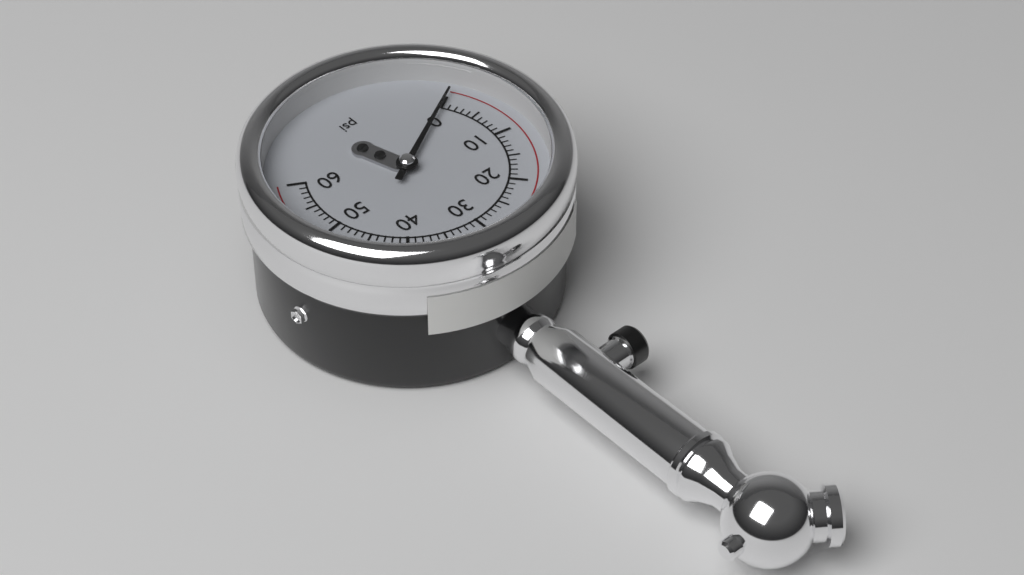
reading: 0 psi
